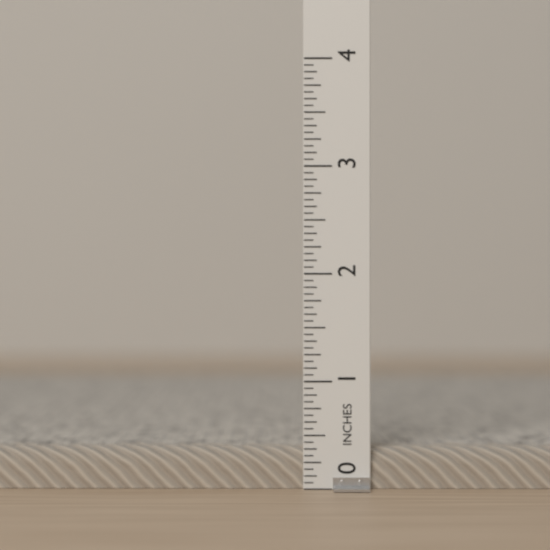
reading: 0.3750 in
